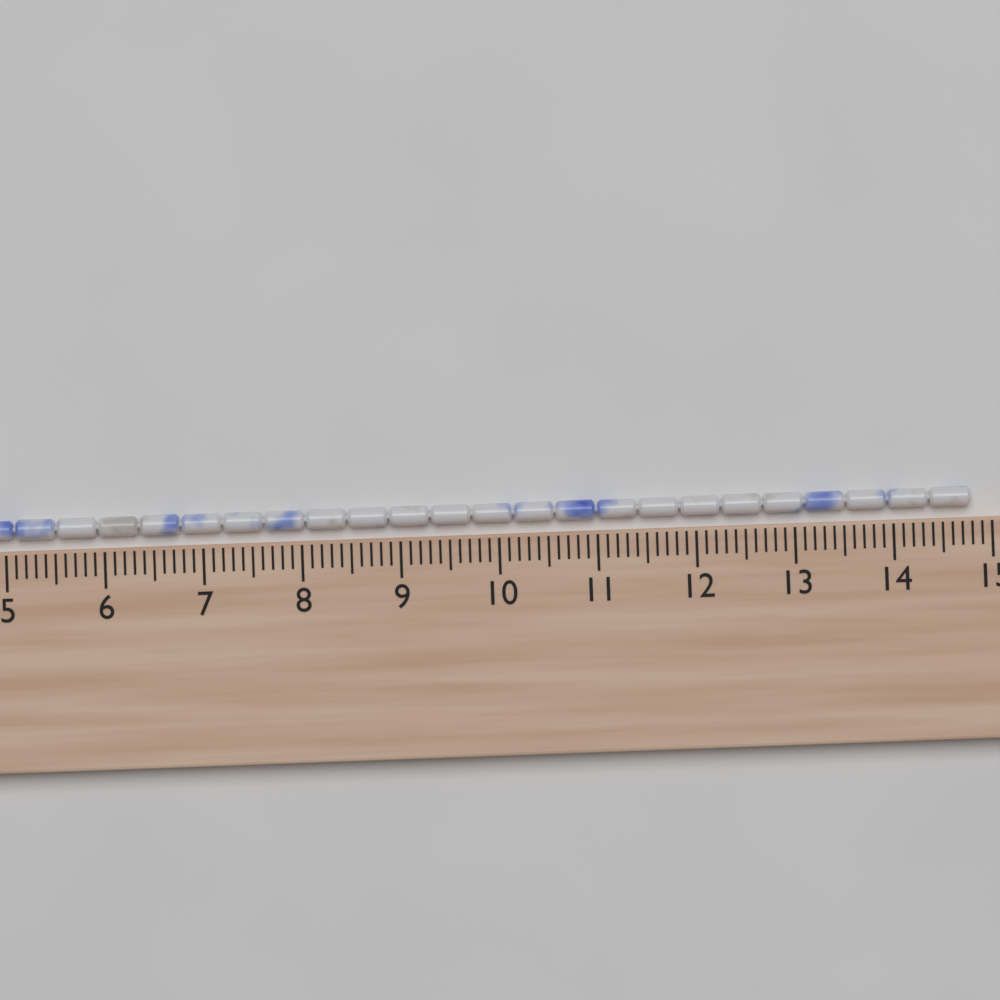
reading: 14.8 cm
